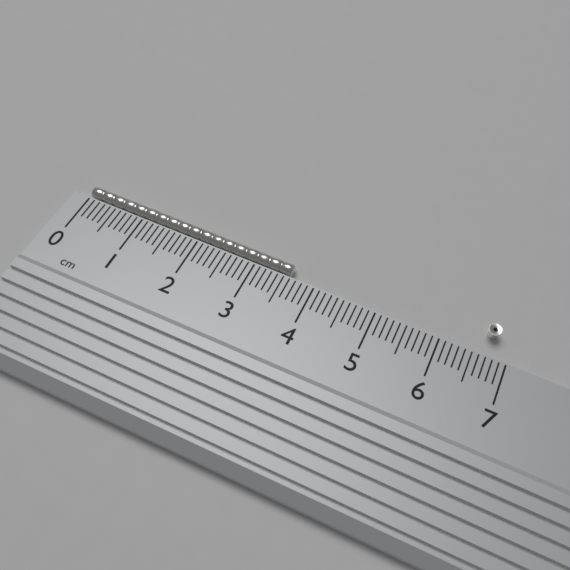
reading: 3.6 cm
